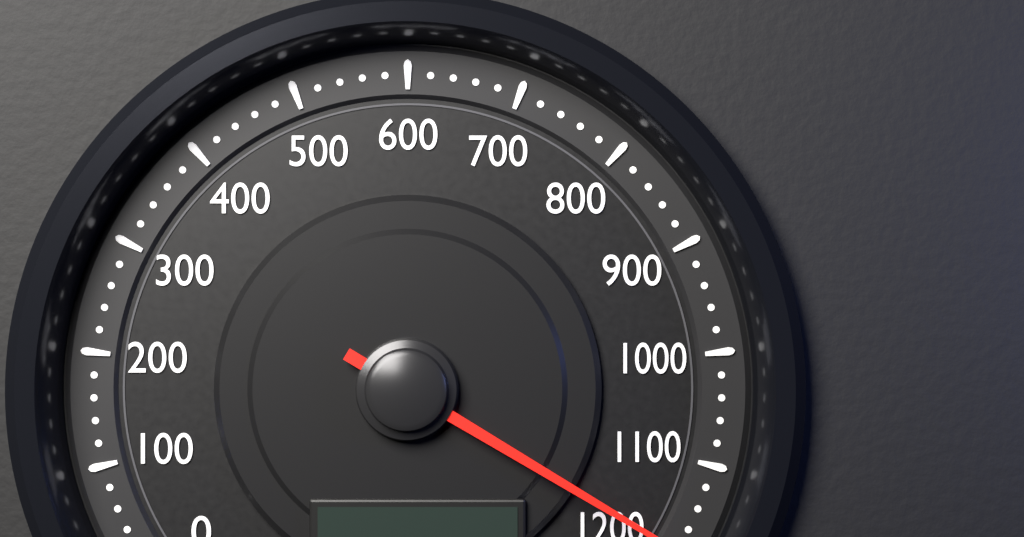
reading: 1180 (no unit)
